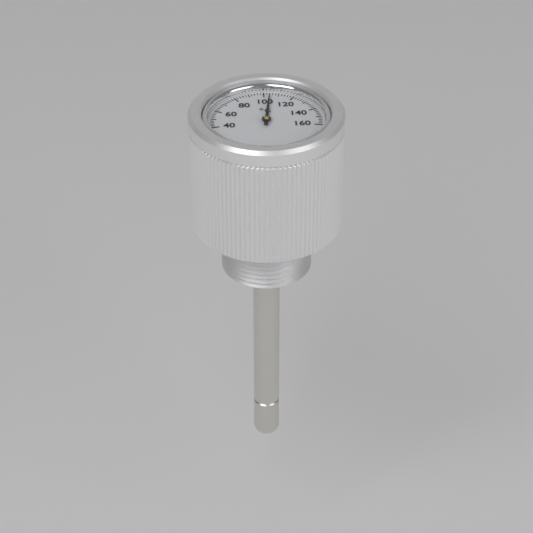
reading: 104 °C
